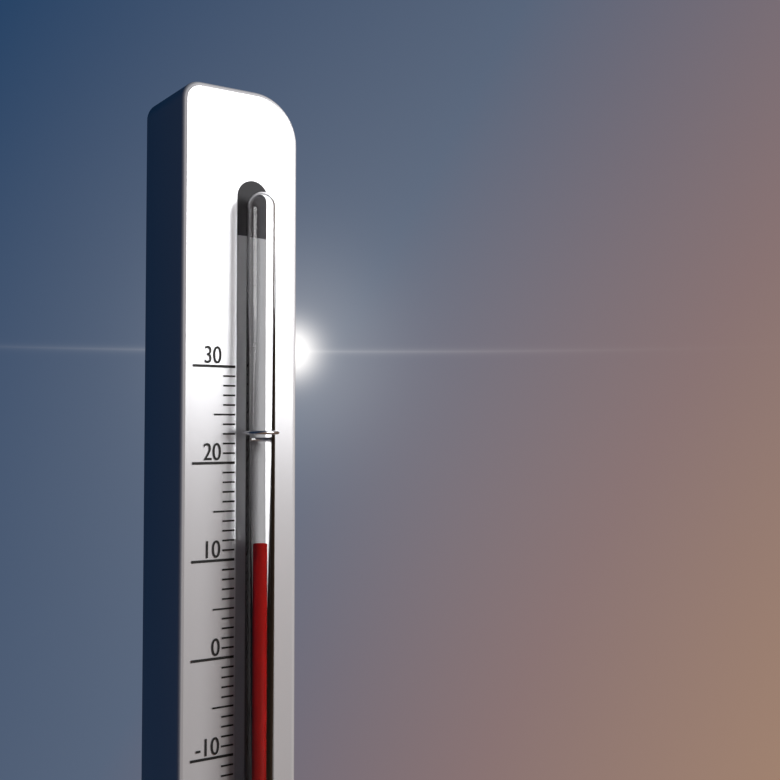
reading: 12 (no unit)
